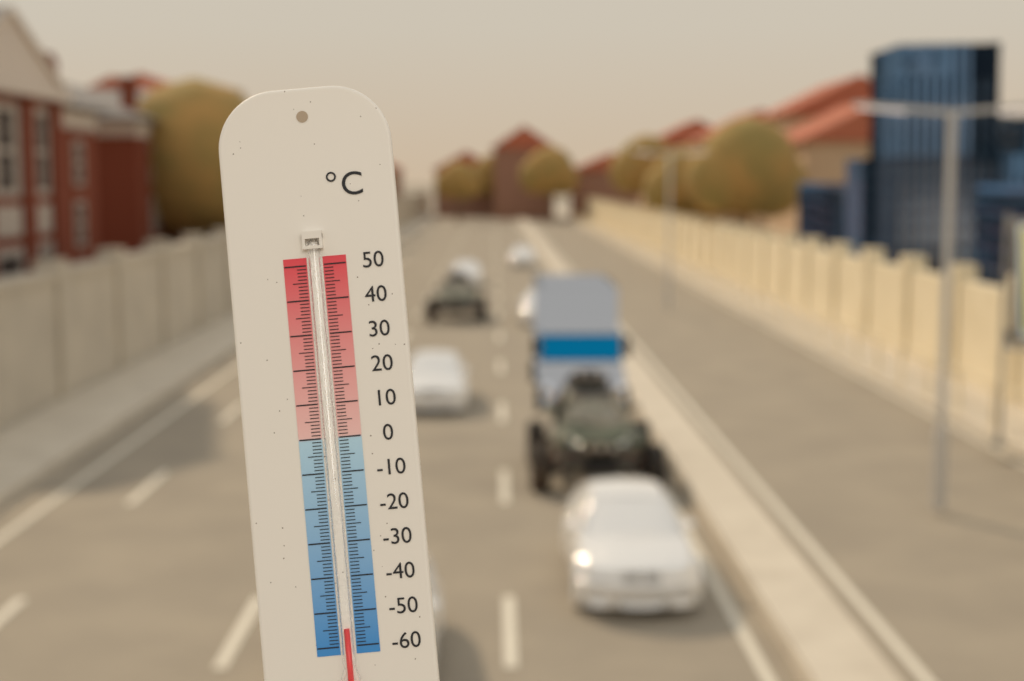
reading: -55 °C
